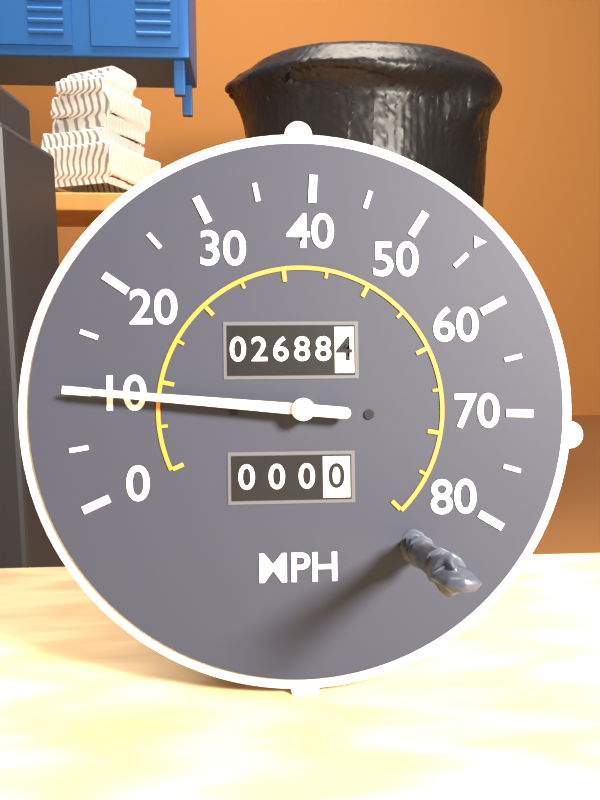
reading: 10 MPH
